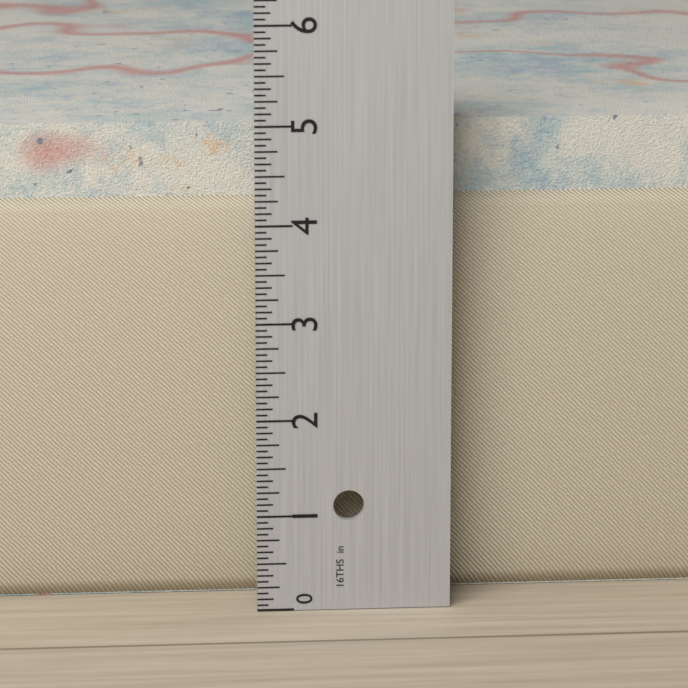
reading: 4.9375 in
